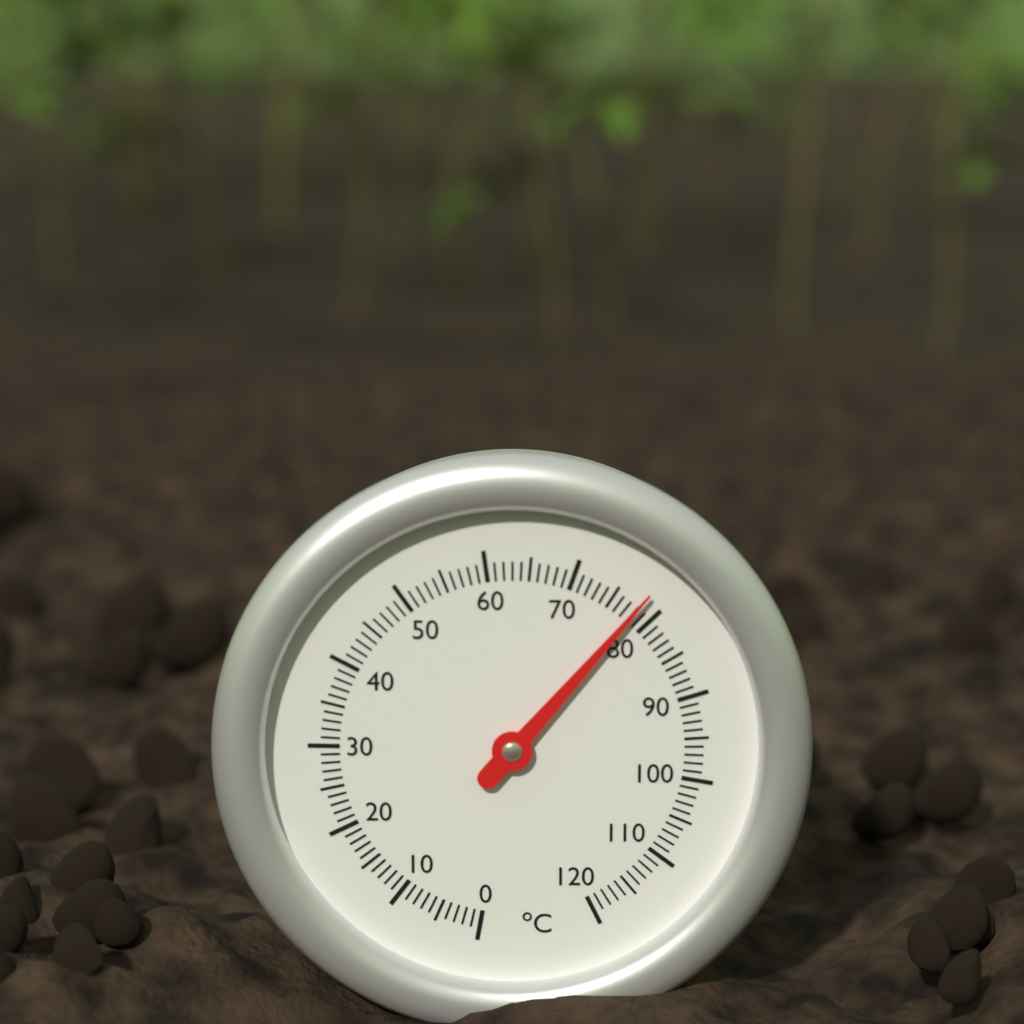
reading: 78 °C
